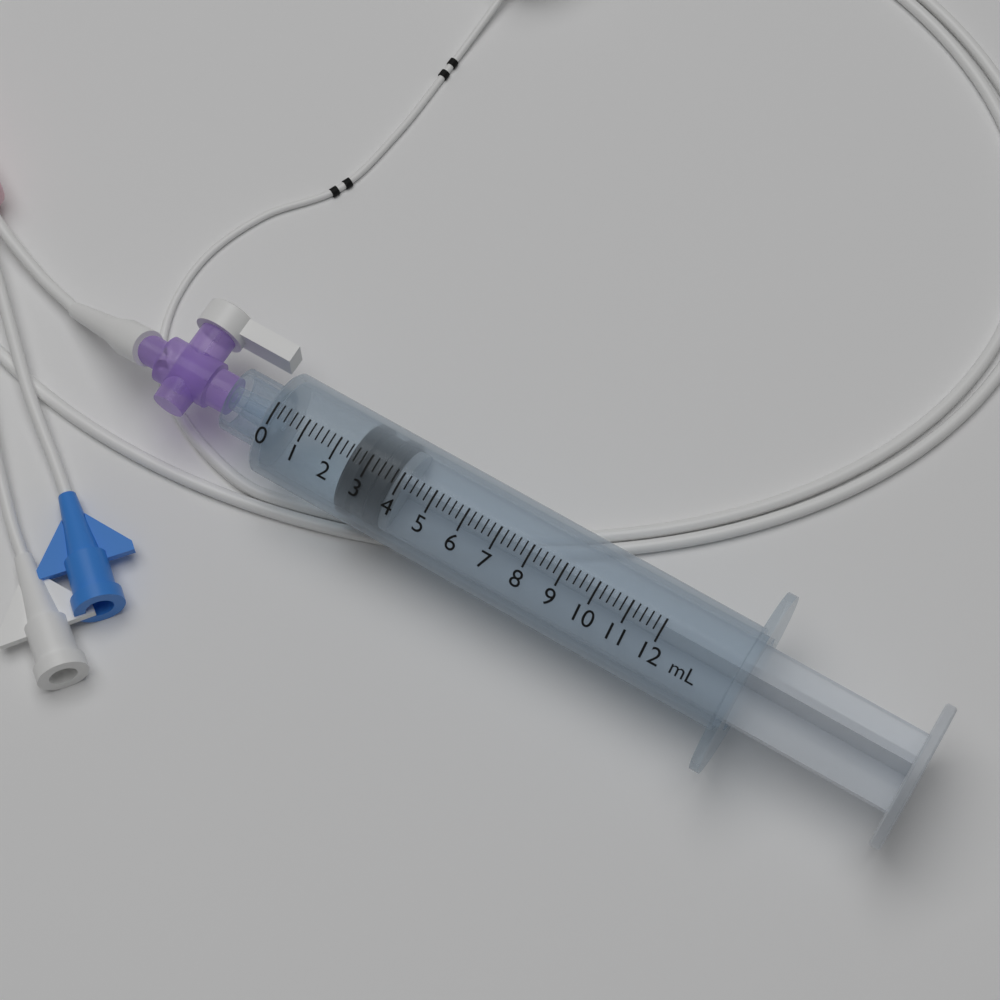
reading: 2.4 mL
